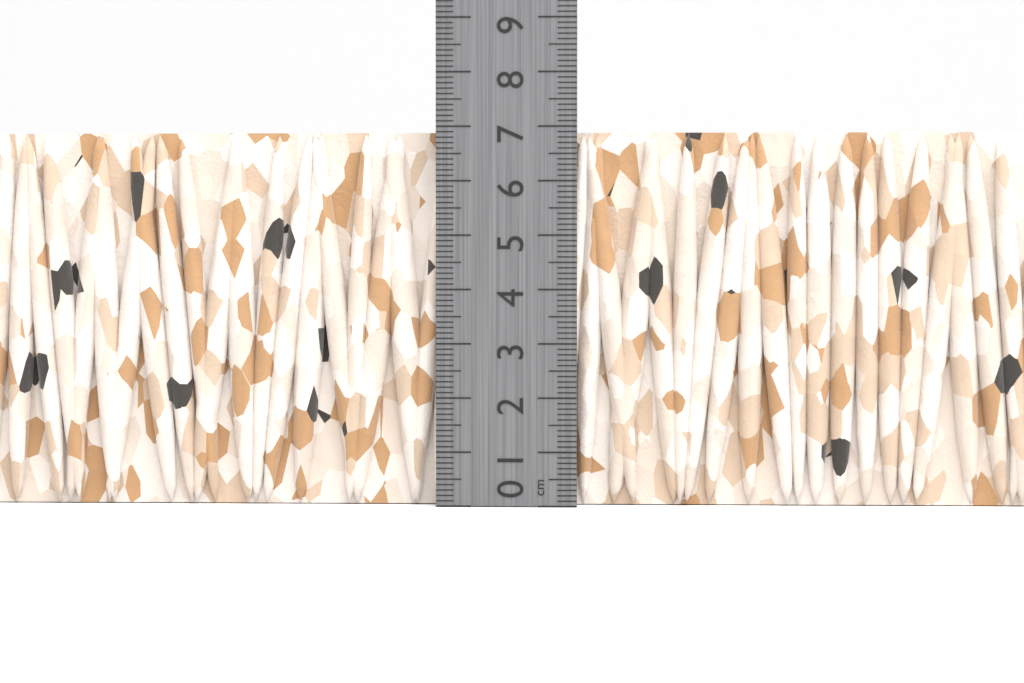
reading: 6.9 cm
